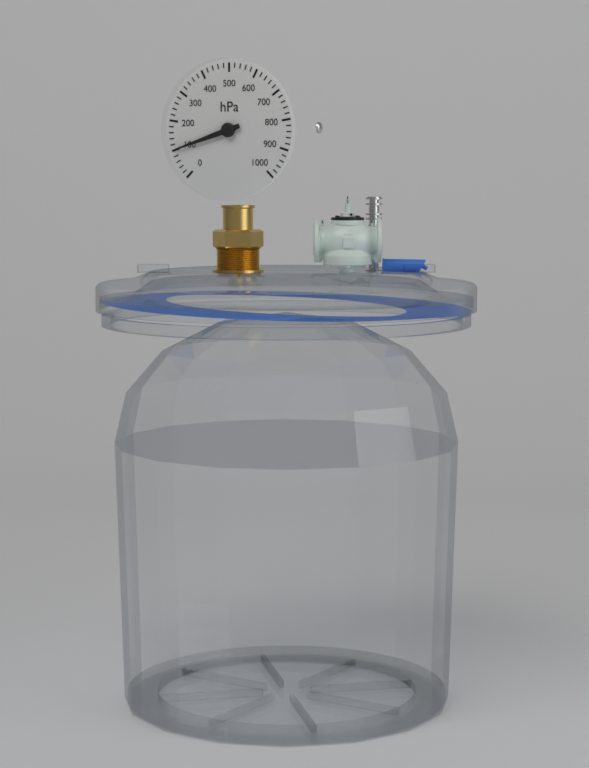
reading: 100 hPa
